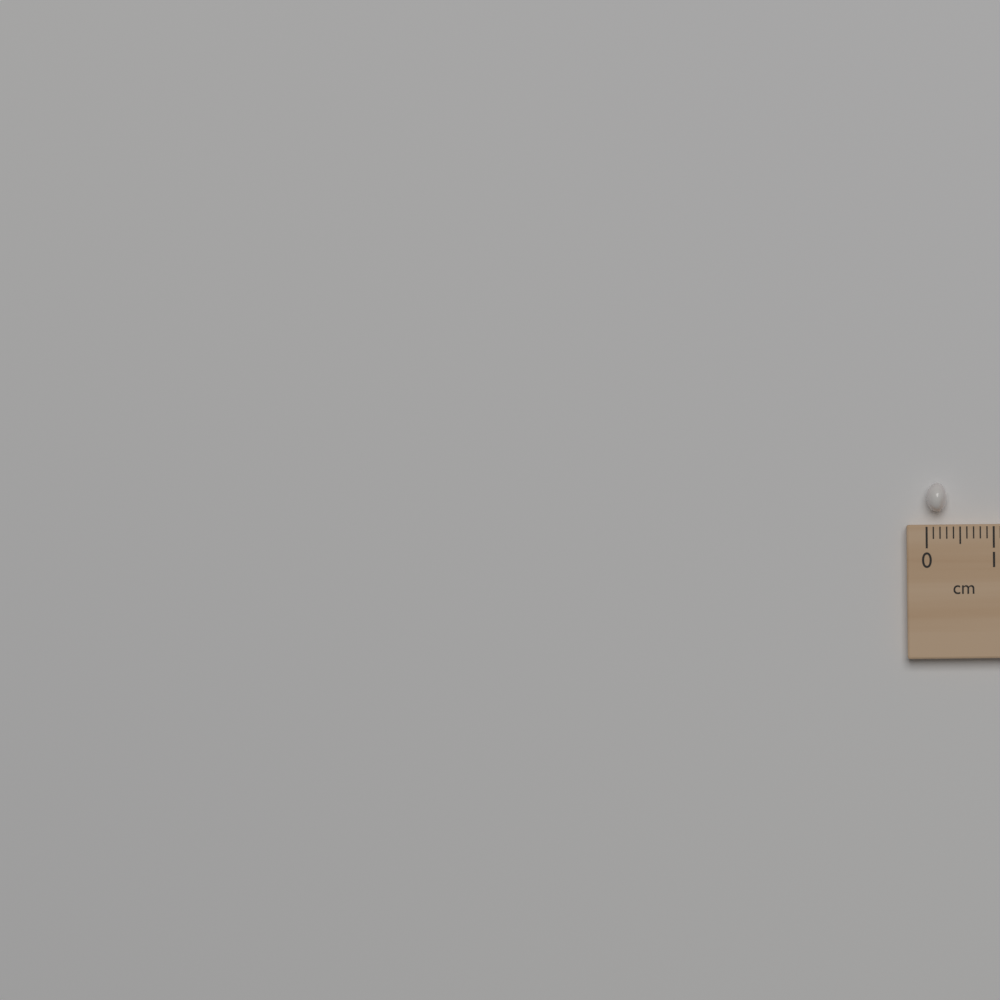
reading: 0.3 cm
